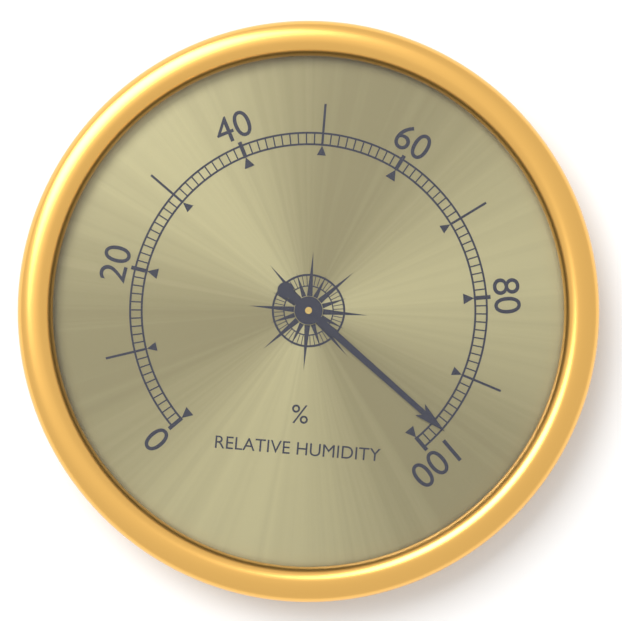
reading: 97 %
